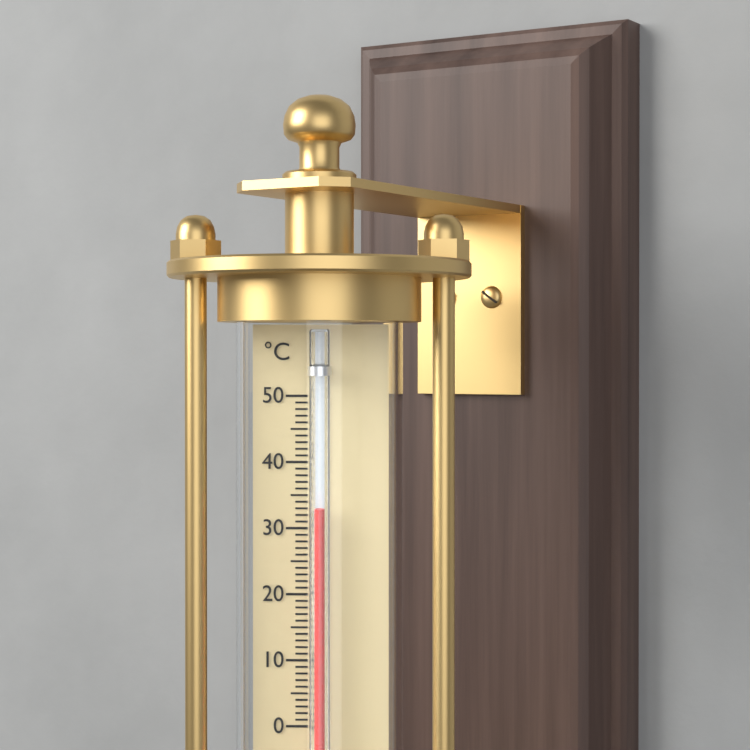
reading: 33 °C
